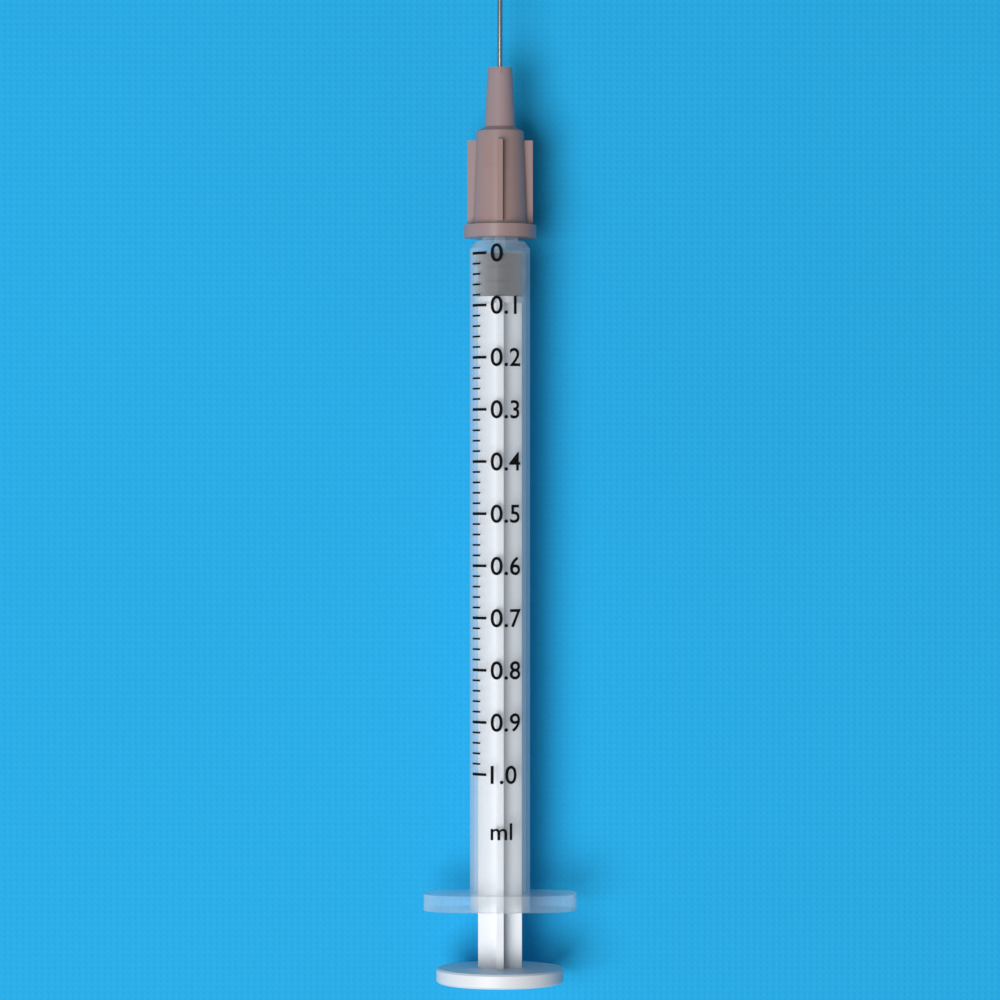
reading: 0.00 ml
